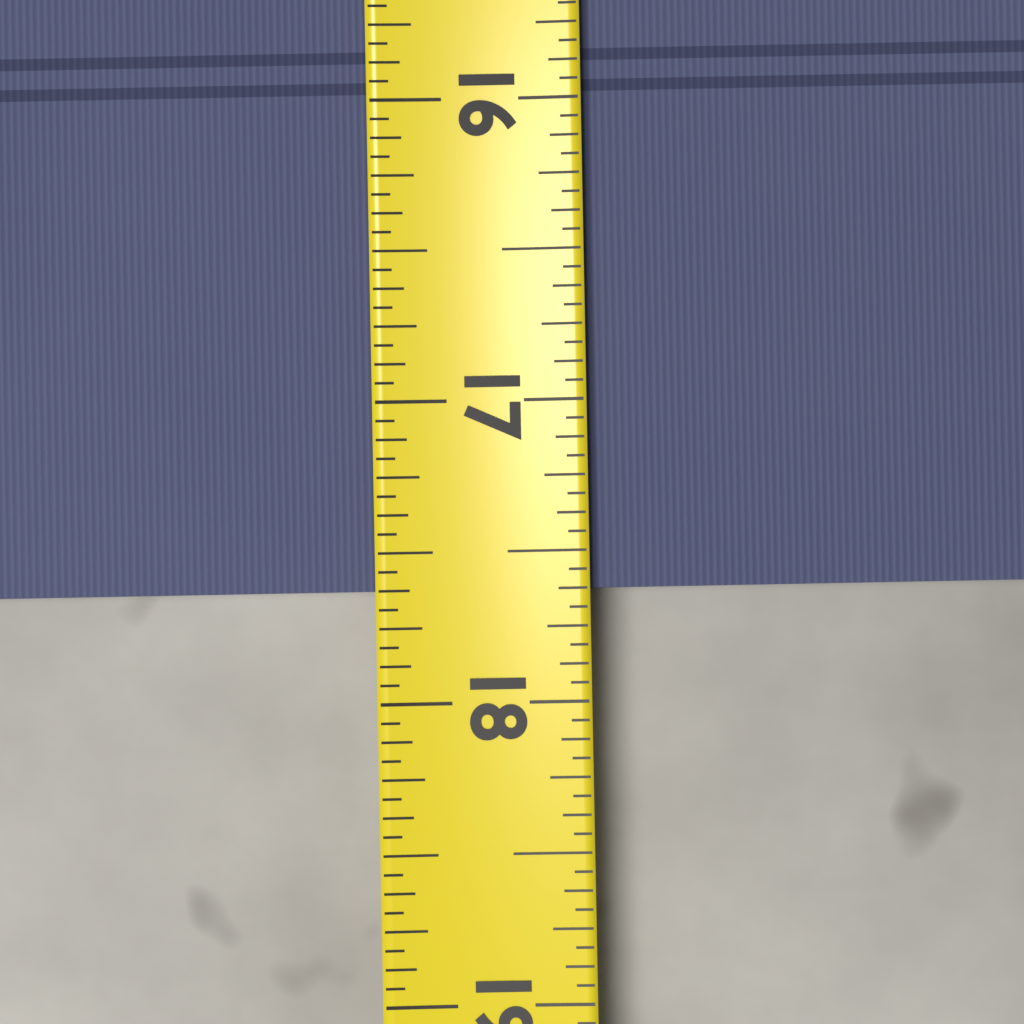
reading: 17.6250 (no unit)
